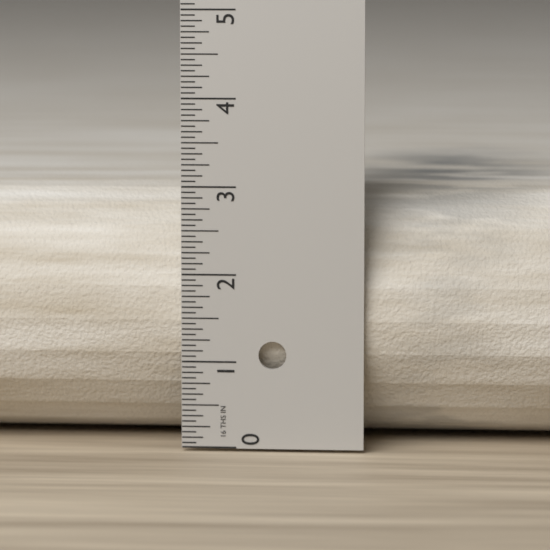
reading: 2.9375 in
